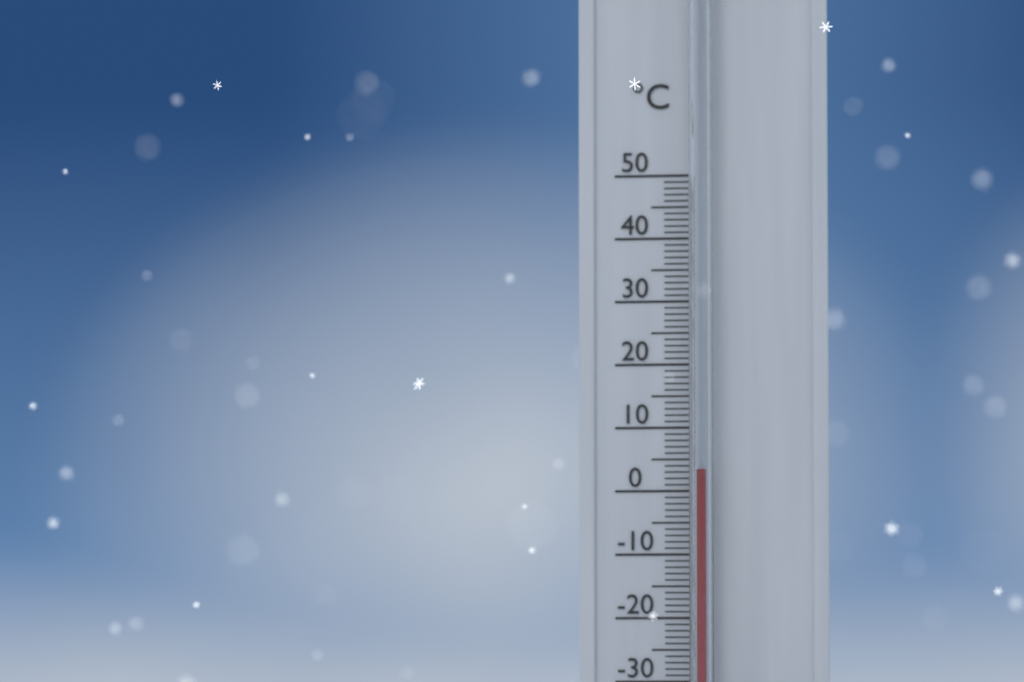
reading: 3 °C
